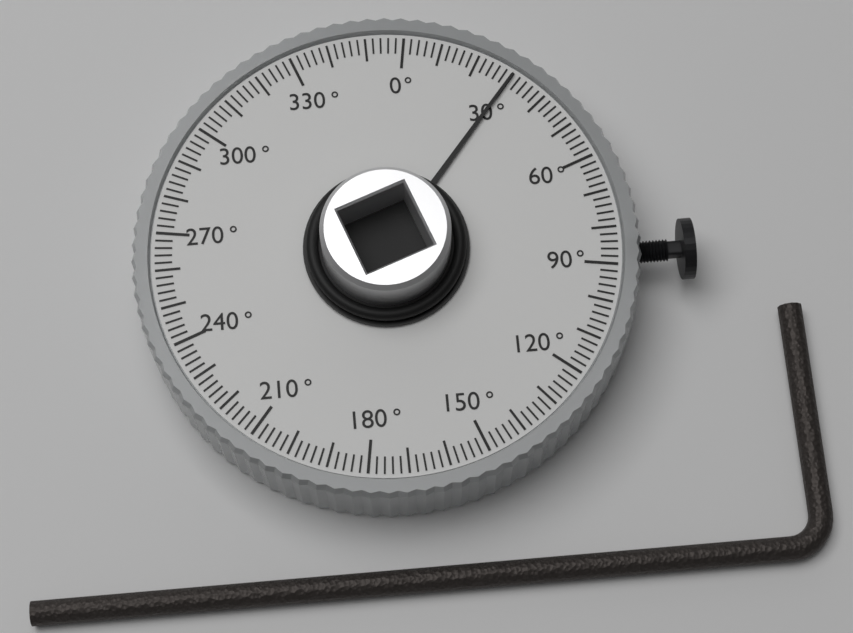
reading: 30 °
